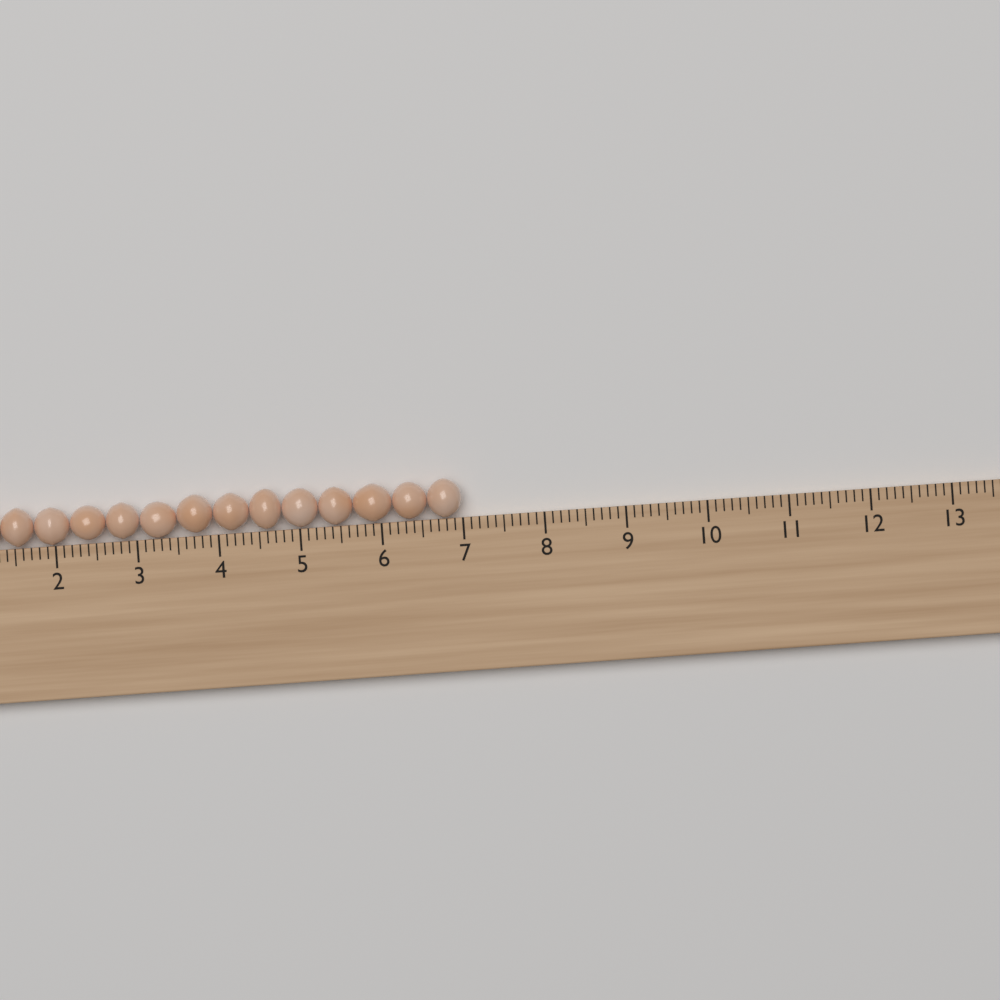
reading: 7.0 cm
